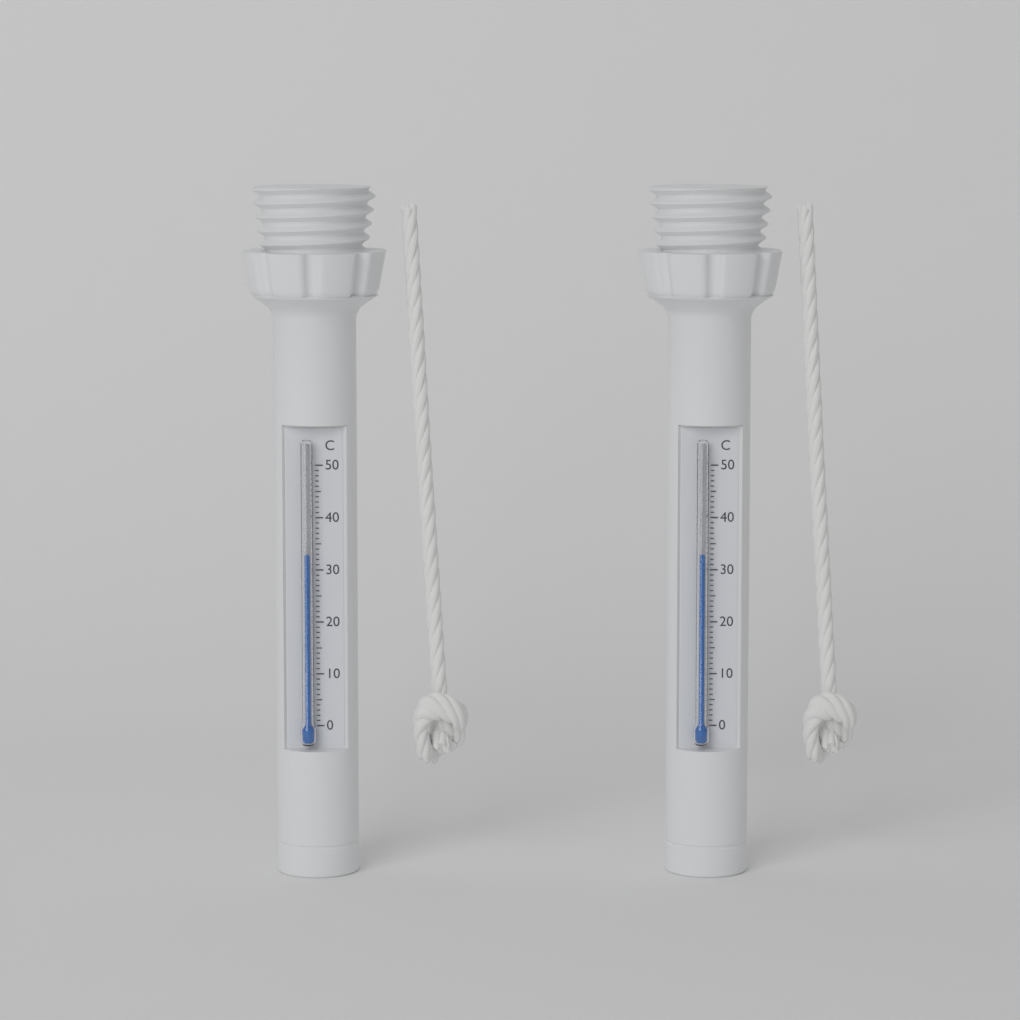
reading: 33 °C
